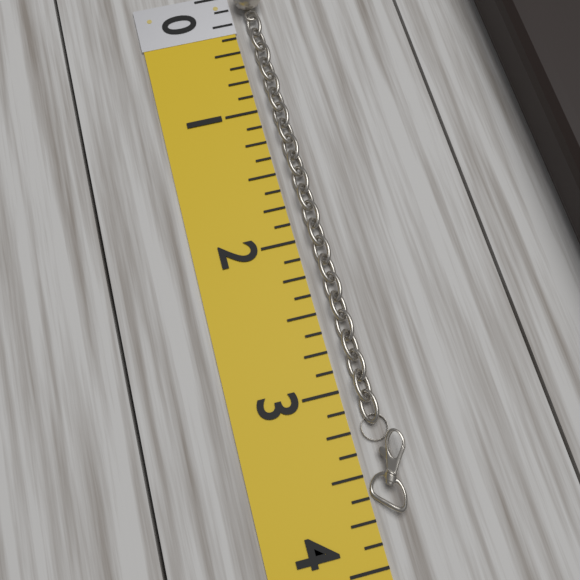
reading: 3.750 (no unit)
